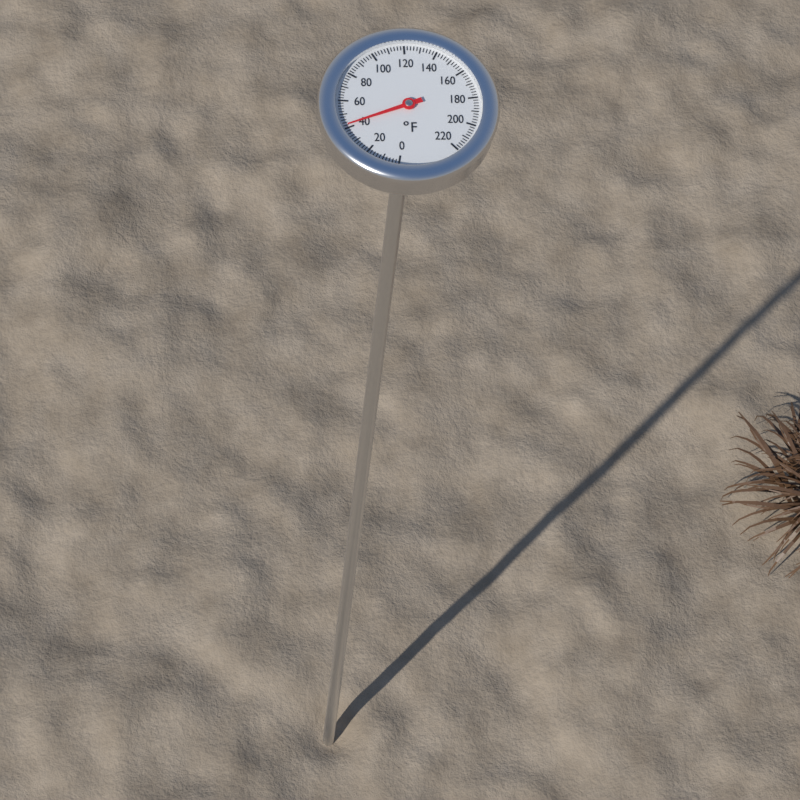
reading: 42 °F
